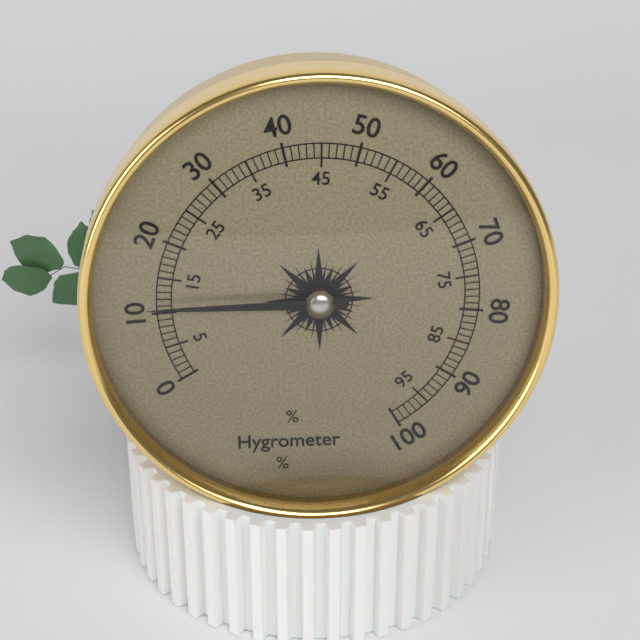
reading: 11 %
